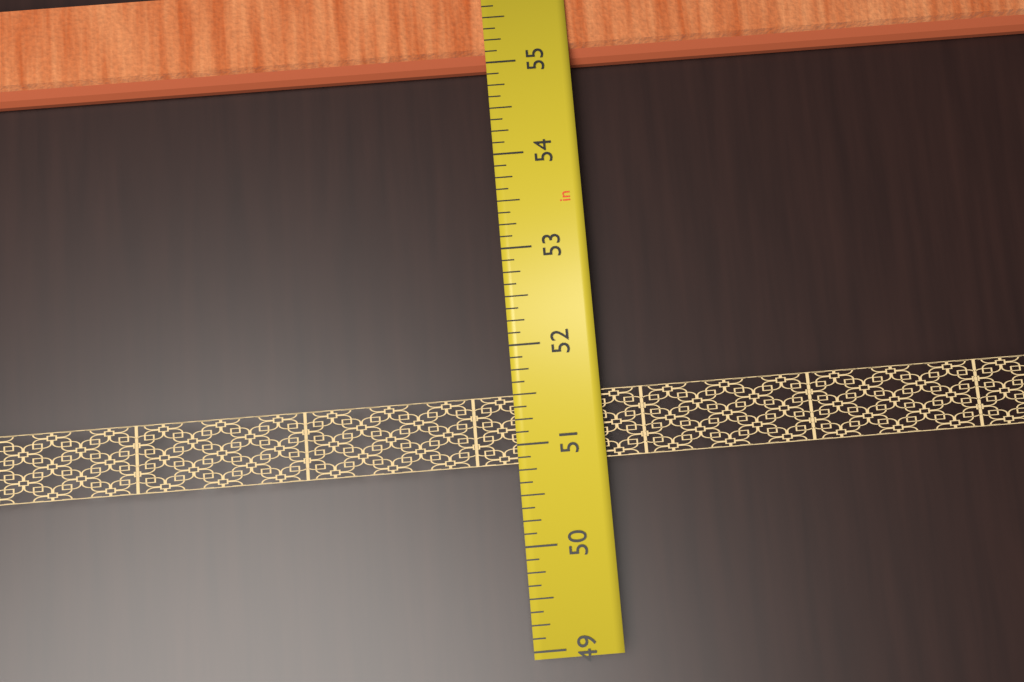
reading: 55.000 in
